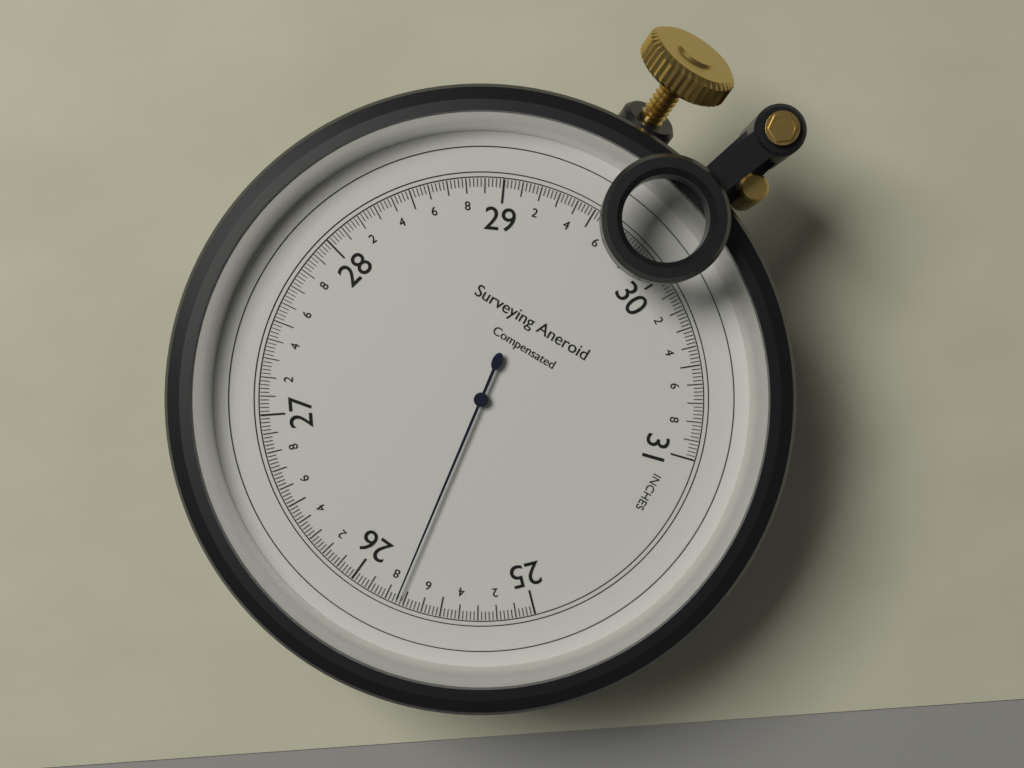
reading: 25.74 inches
